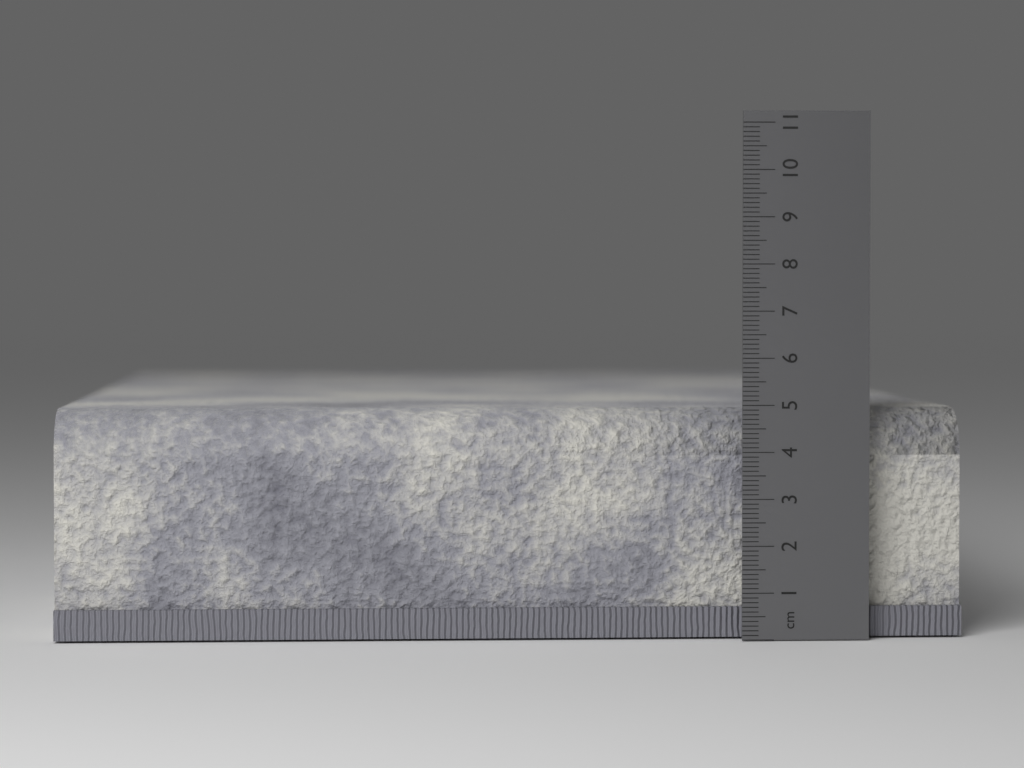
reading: 4.9 cm
